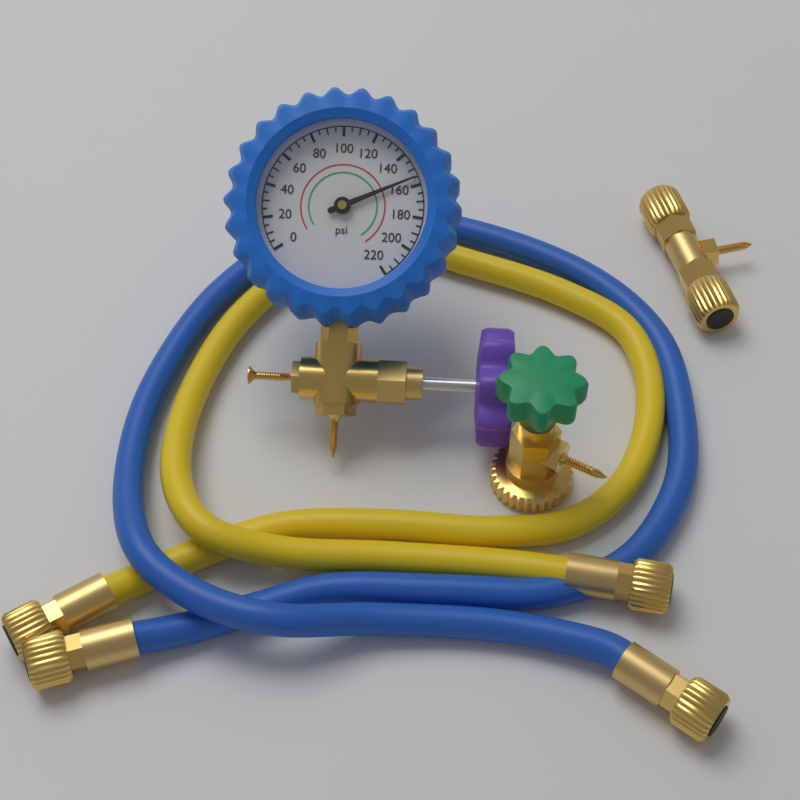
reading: 155 psi
